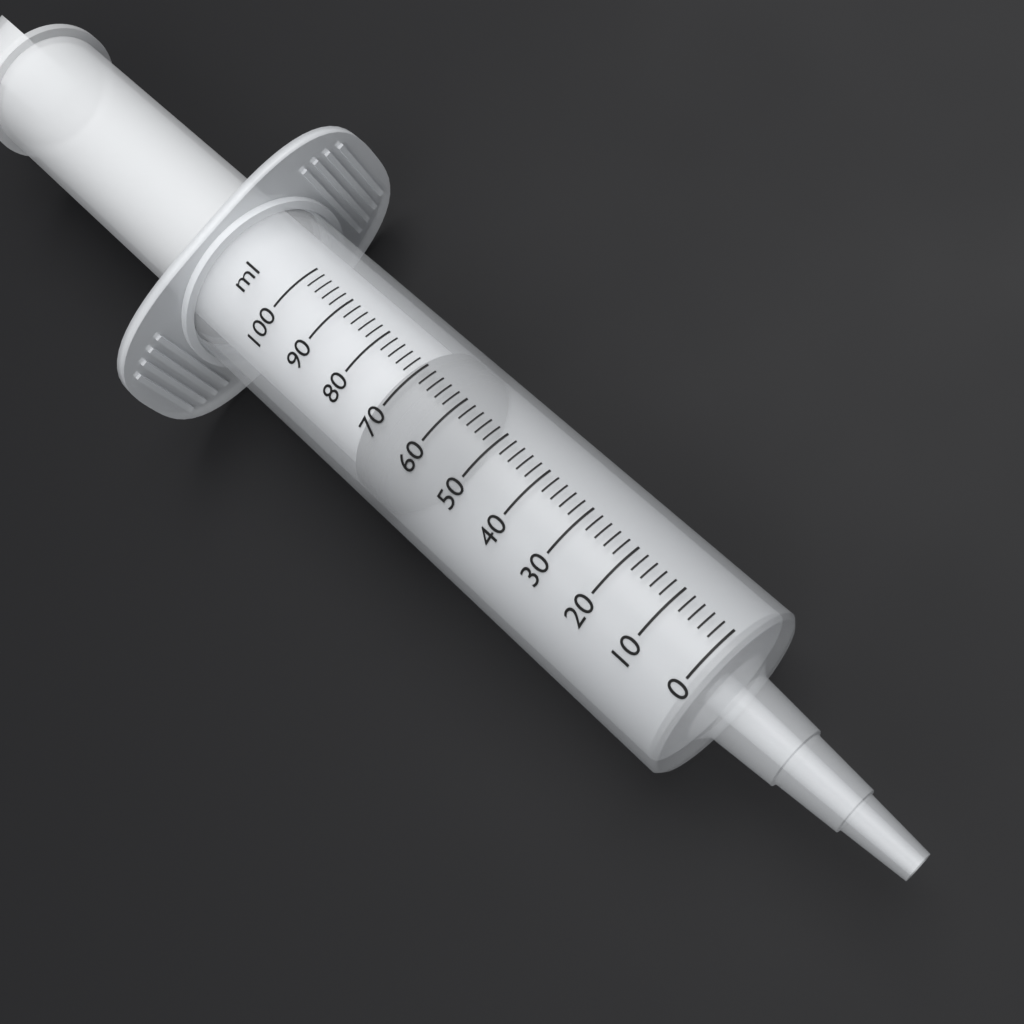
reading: 64 ml
